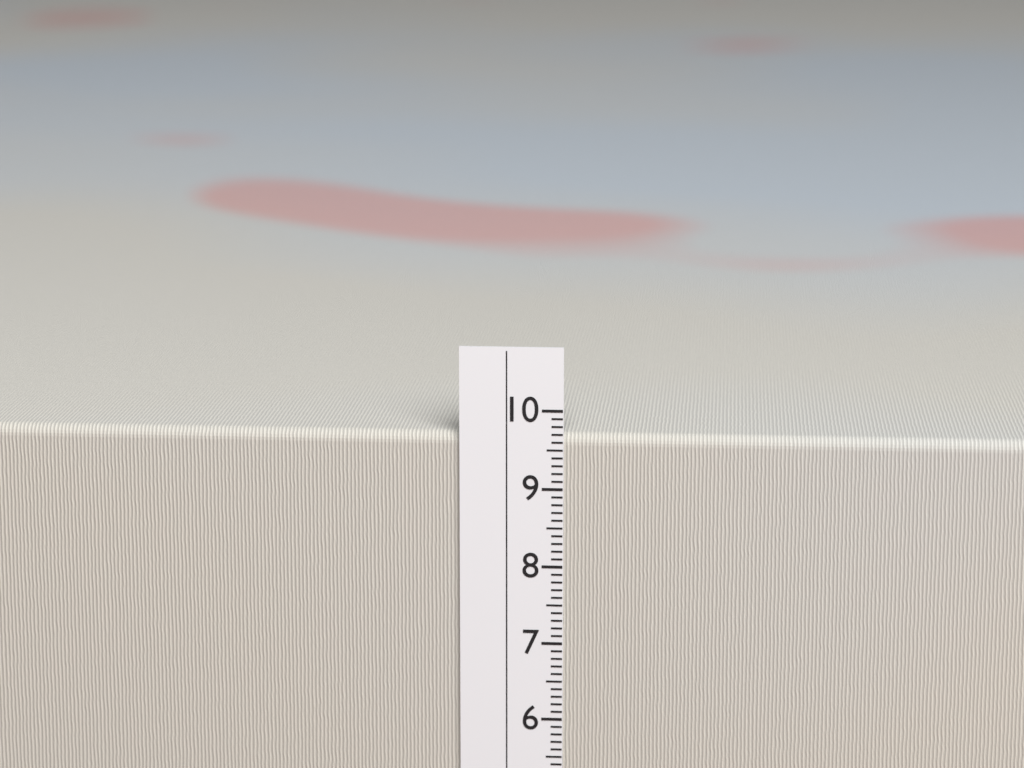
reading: 9.7 cm
